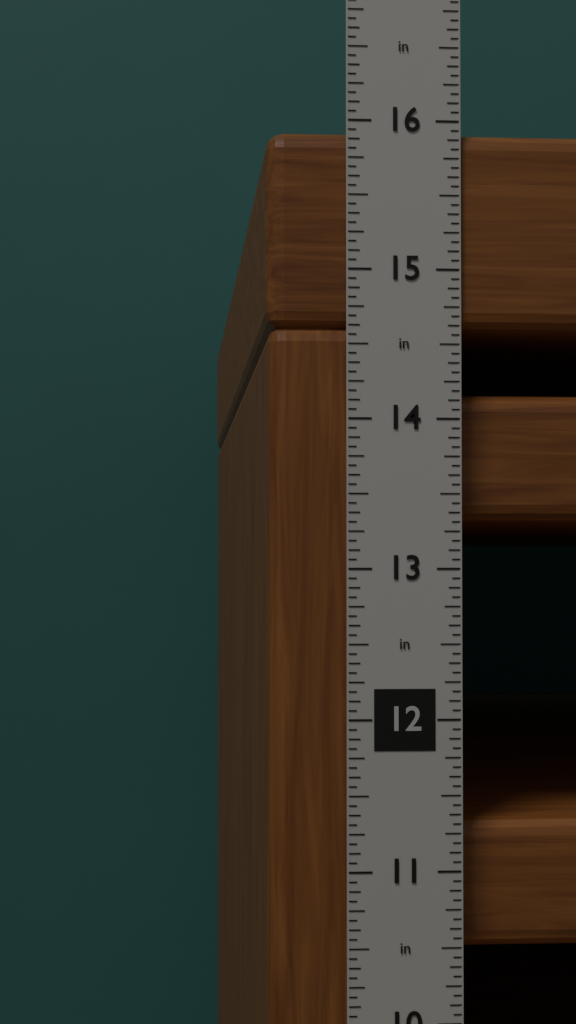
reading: 15.9375 in
